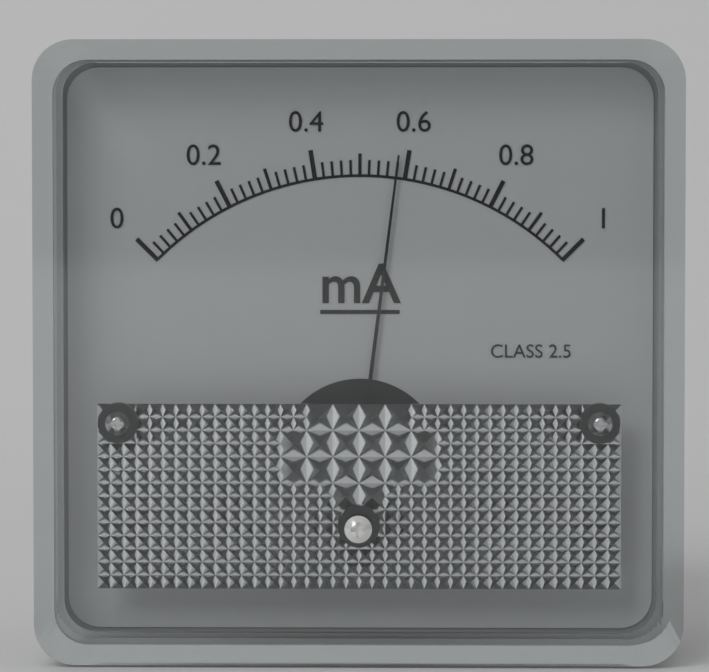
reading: 0.58 mA
